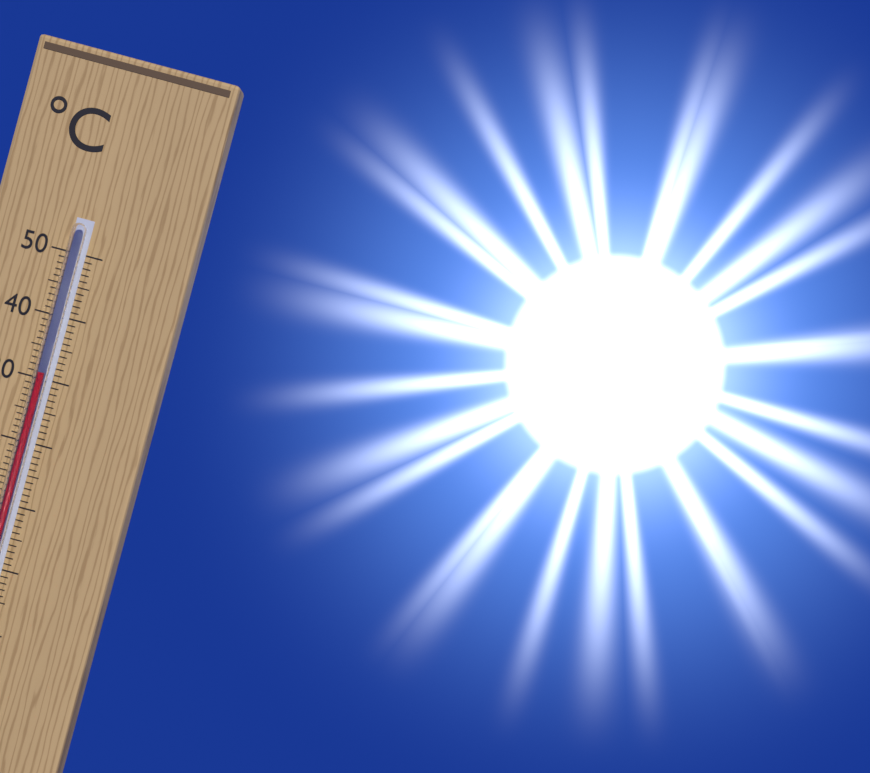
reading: 31 °C
